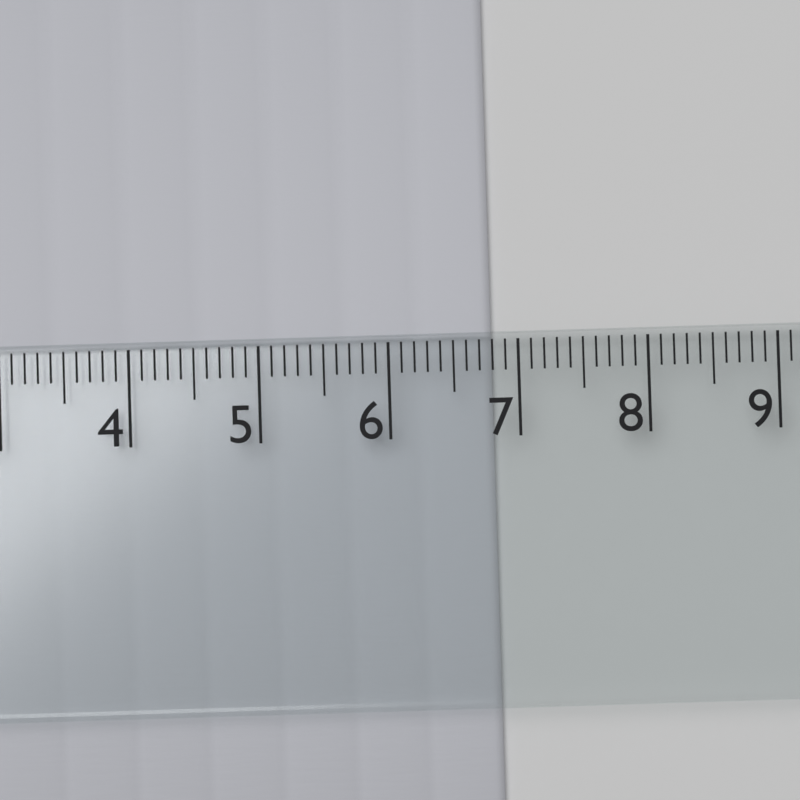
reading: 6.8 cm
